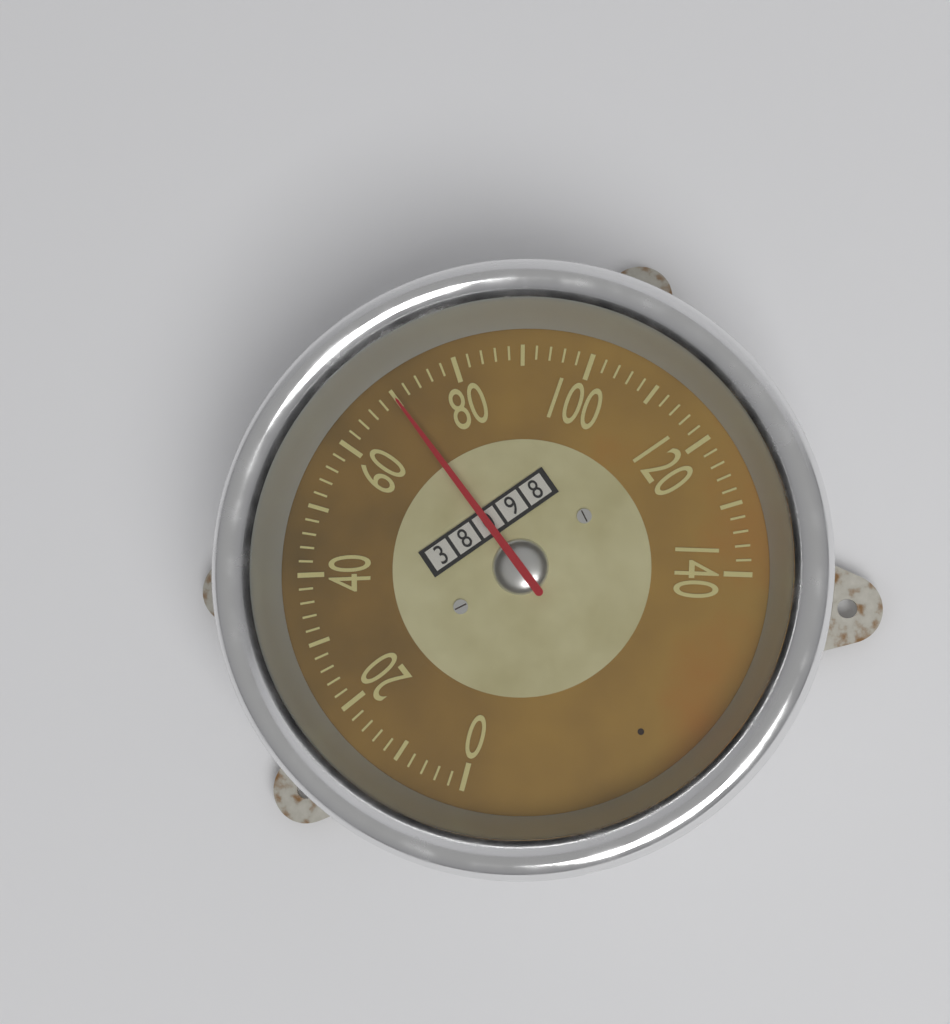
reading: 70 (no unit)
